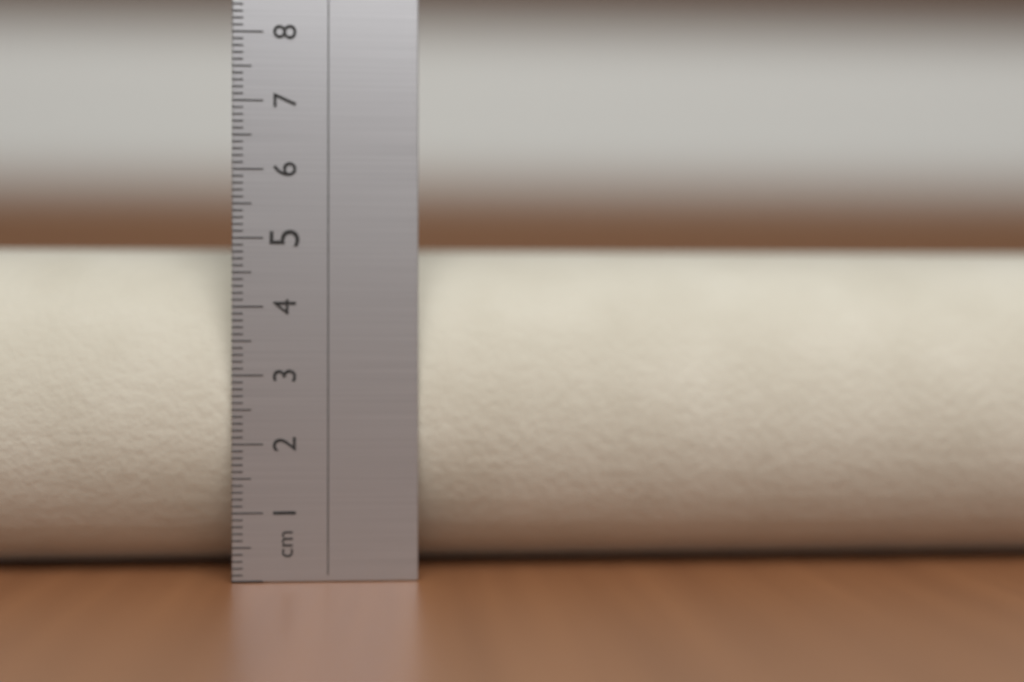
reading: 5.0 cm
